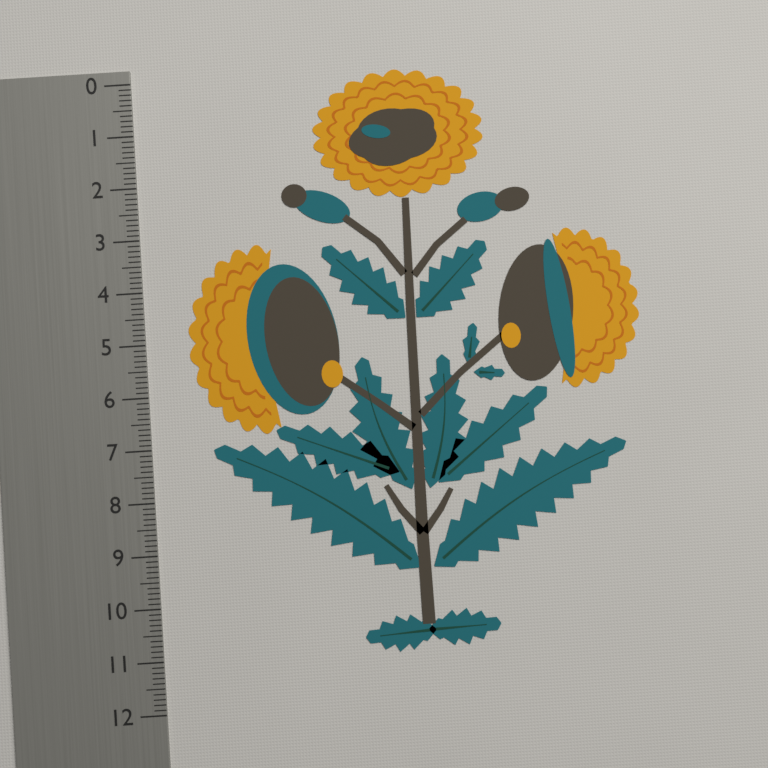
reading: 11.1 (no unit)
